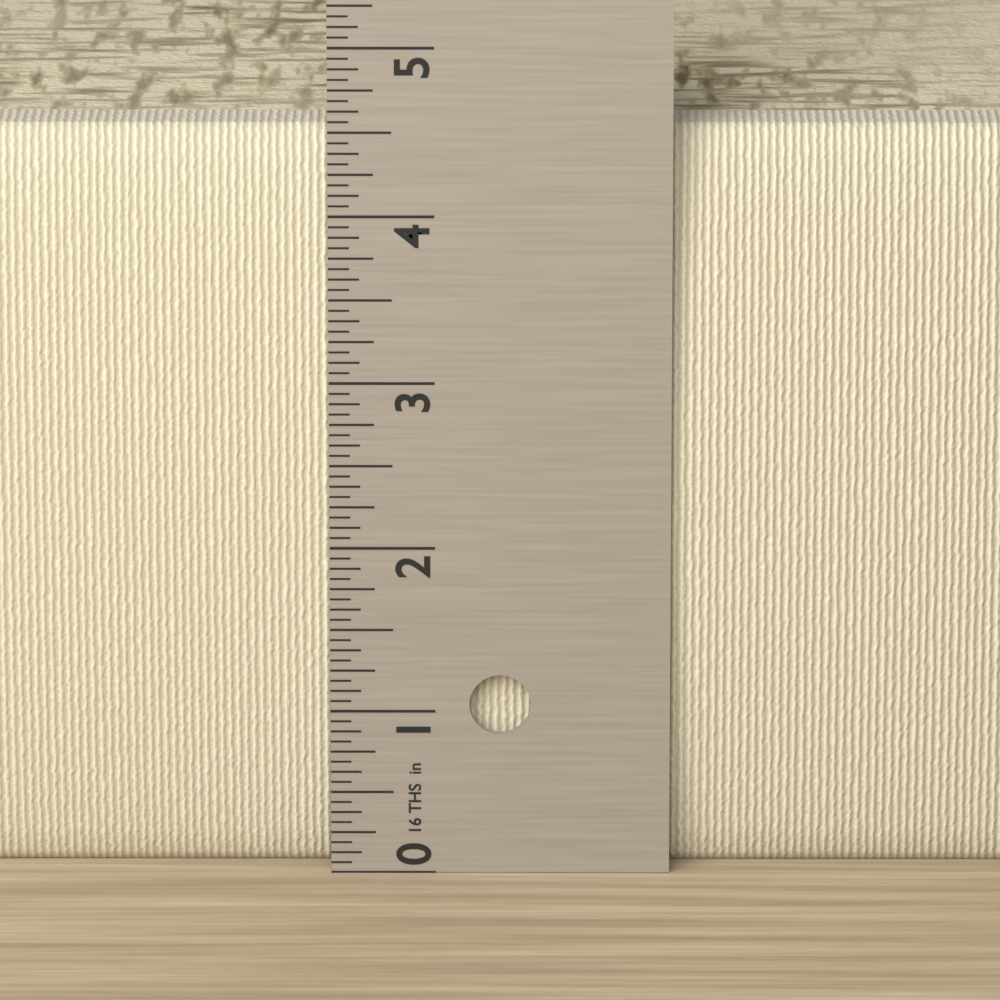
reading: 4.5000 in
